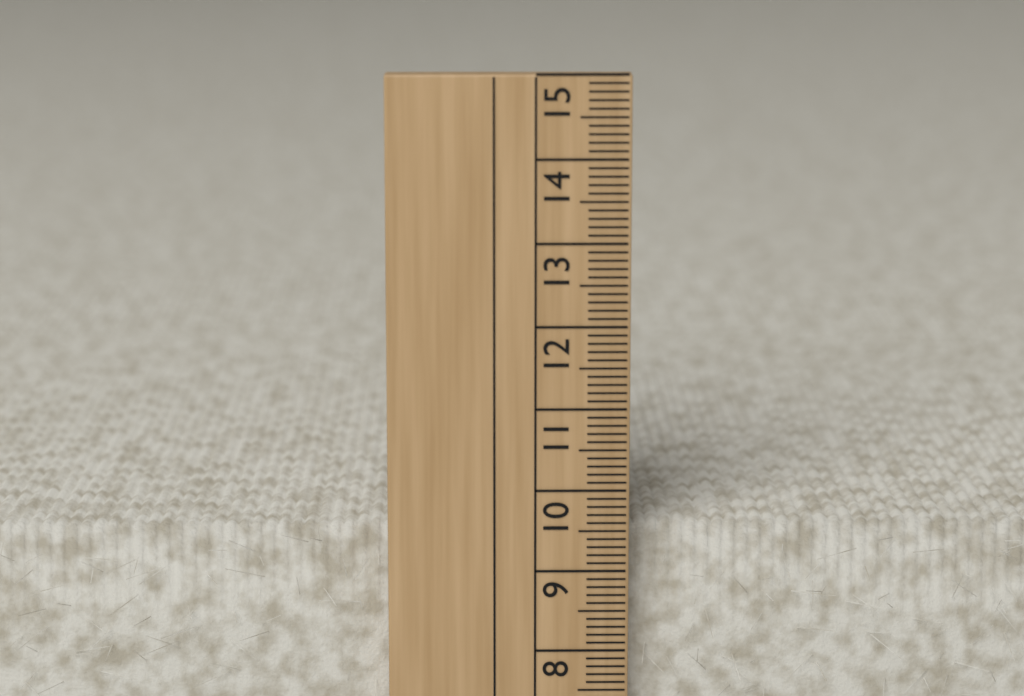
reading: 9.5 cm
